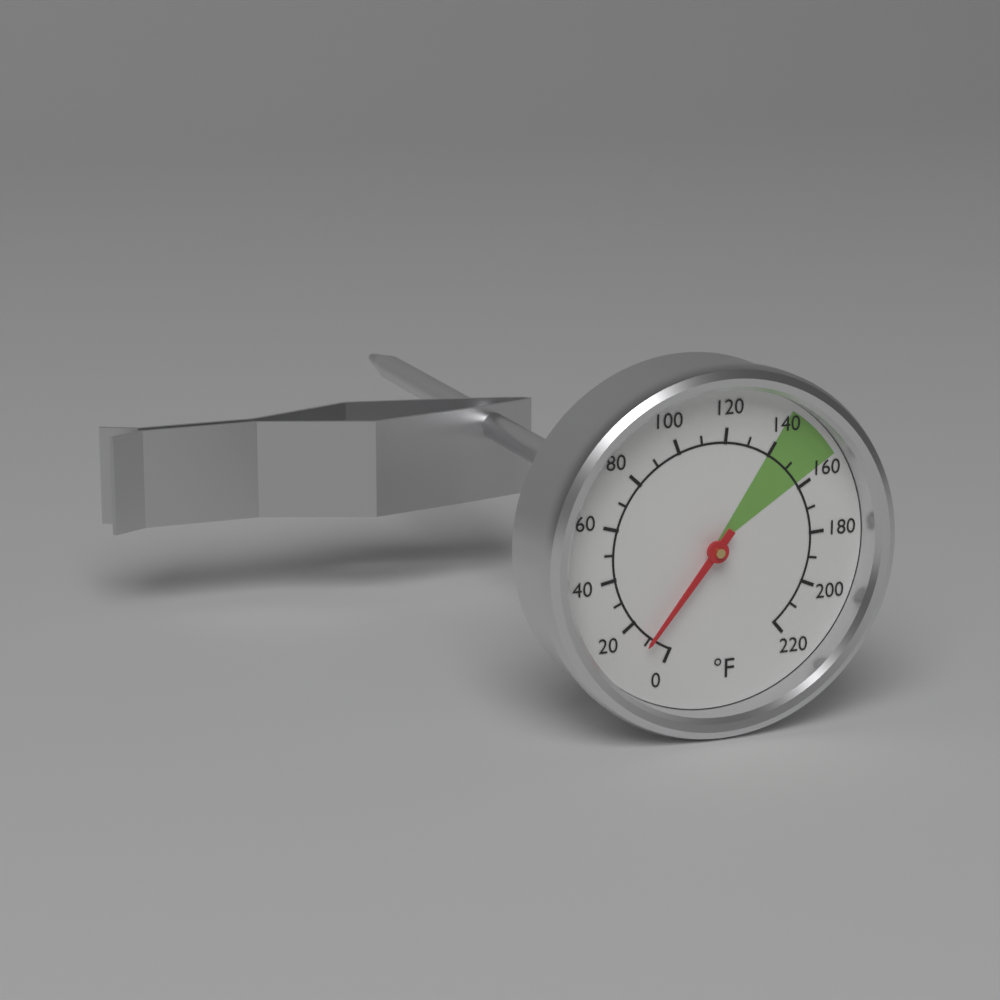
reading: 10 °F
